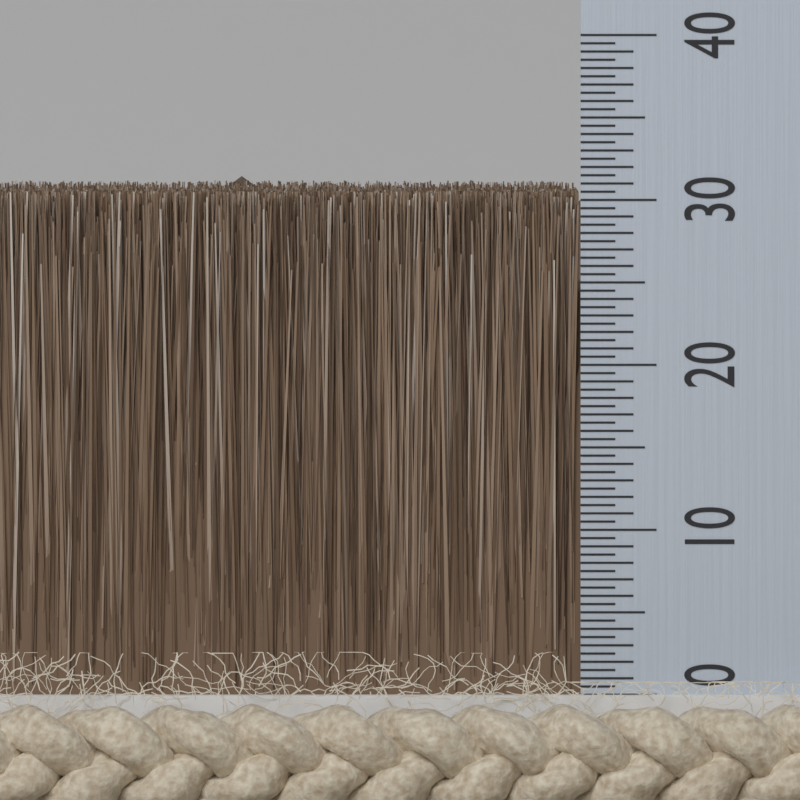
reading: 30.5 (no unit)
